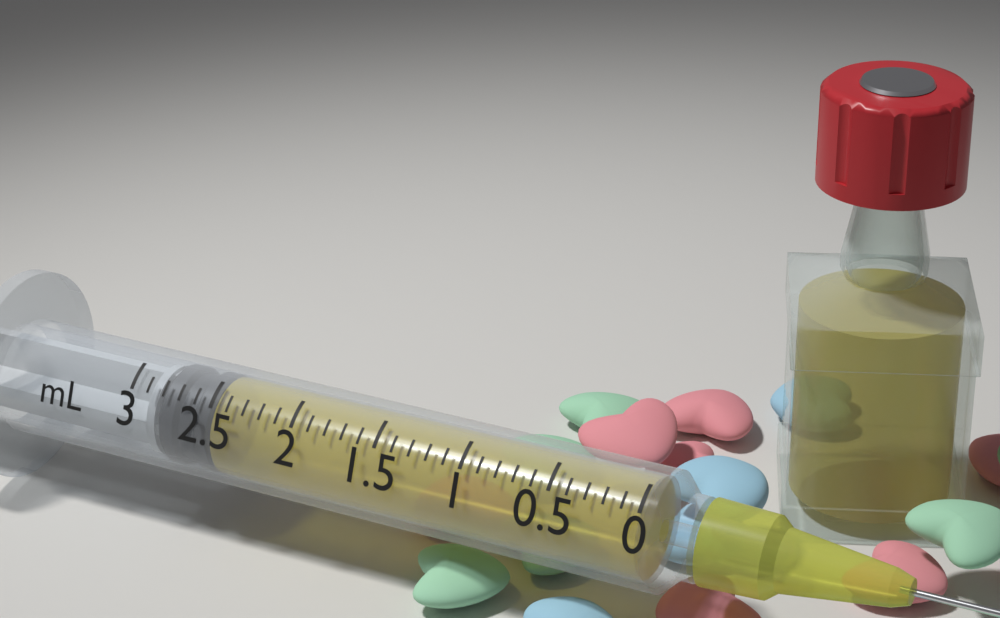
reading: 2.5 mL
